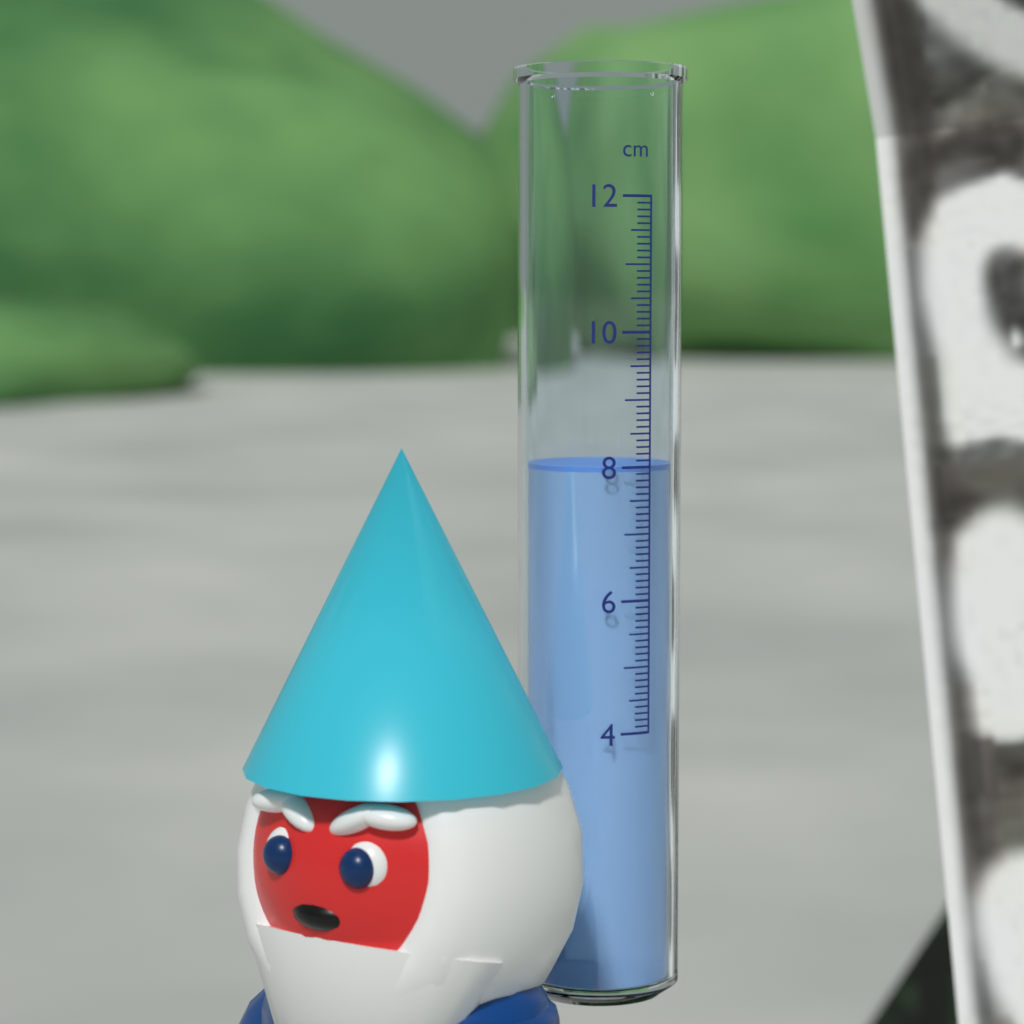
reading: 8.0 cm
